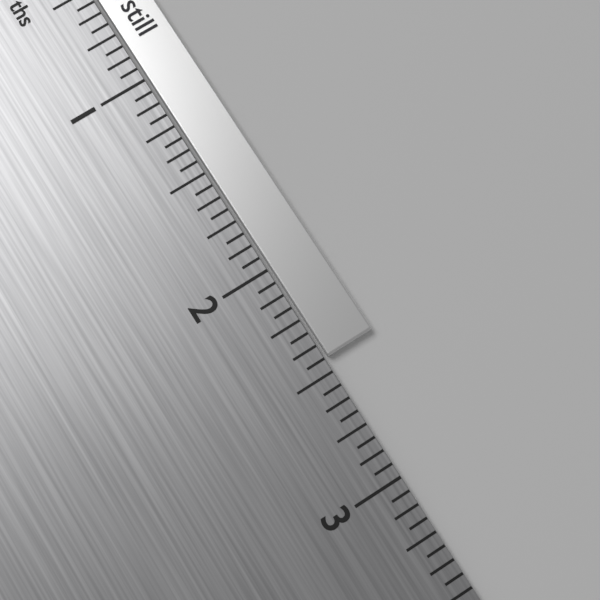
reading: 2.4375 in
